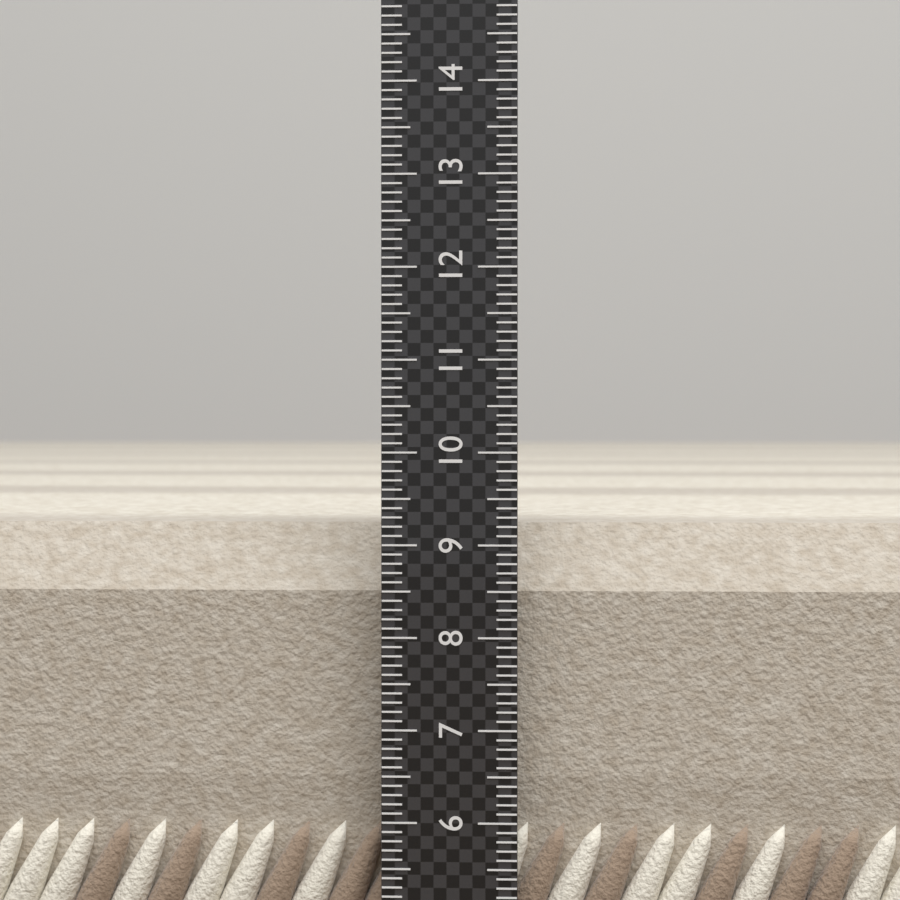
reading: 9.2 (no unit)
